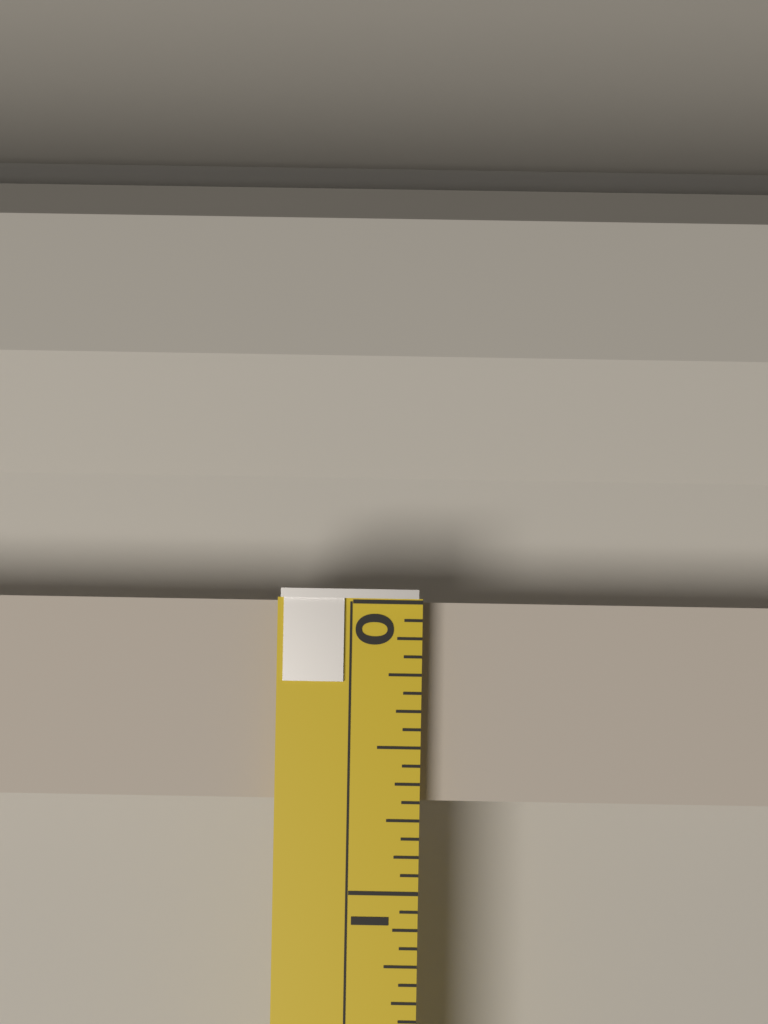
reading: 0.6875 (no unit)
